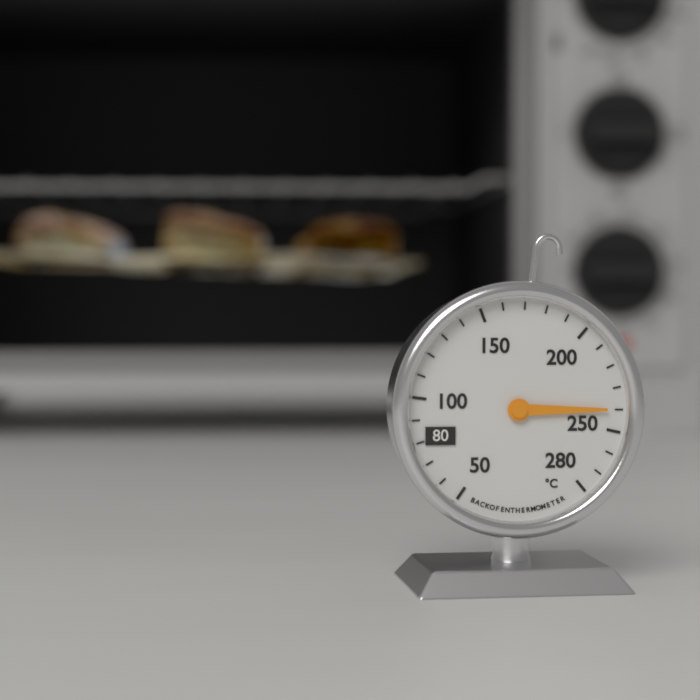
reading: 240 °C
